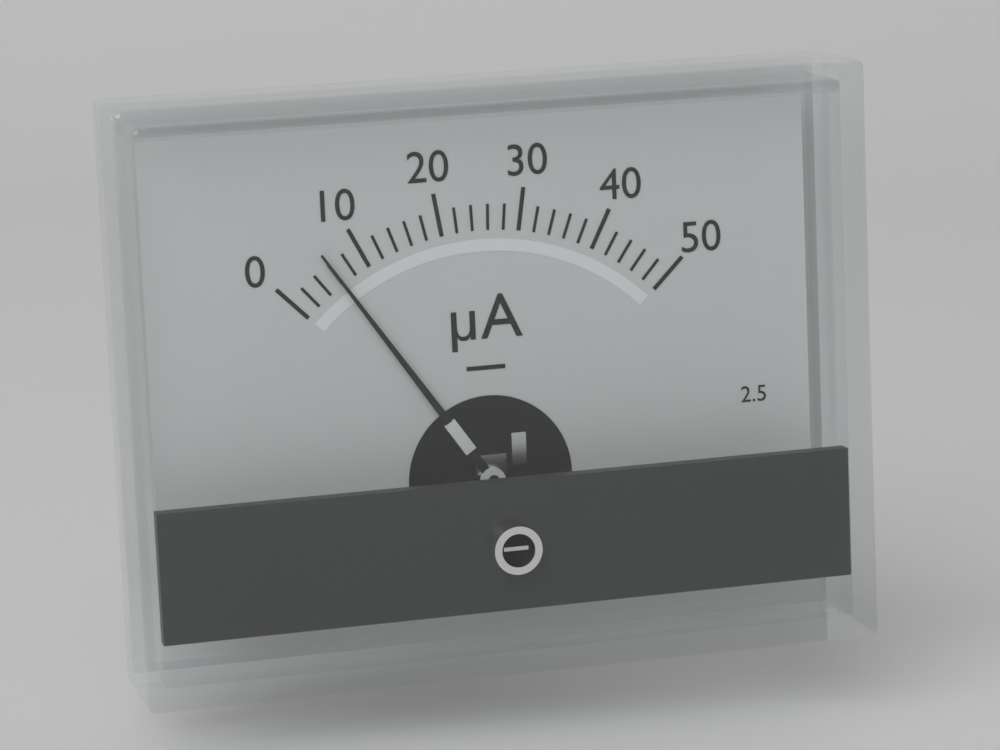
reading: 6 µA
